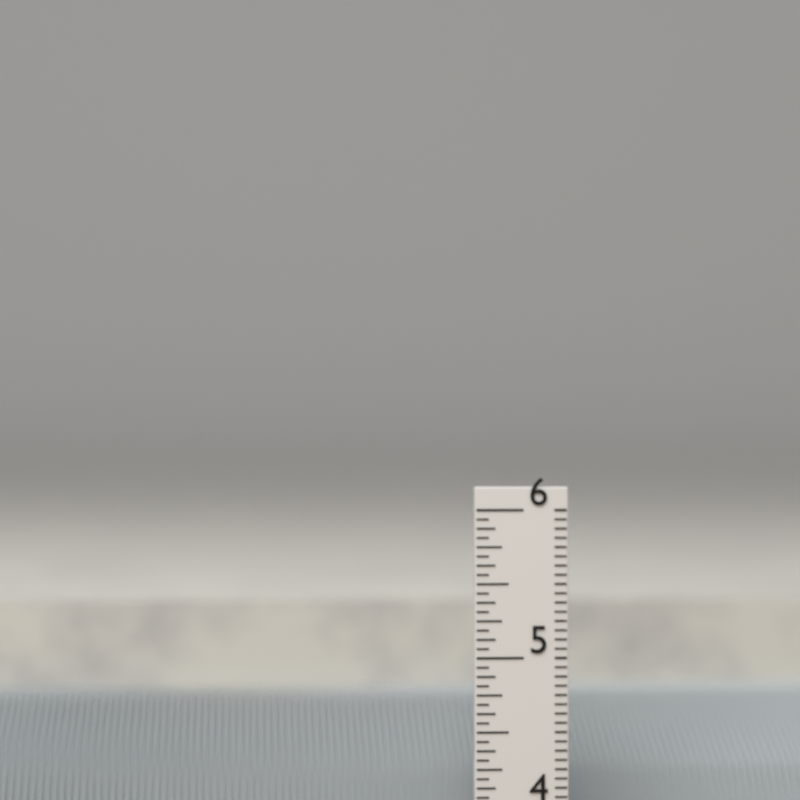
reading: 5.2500 in
